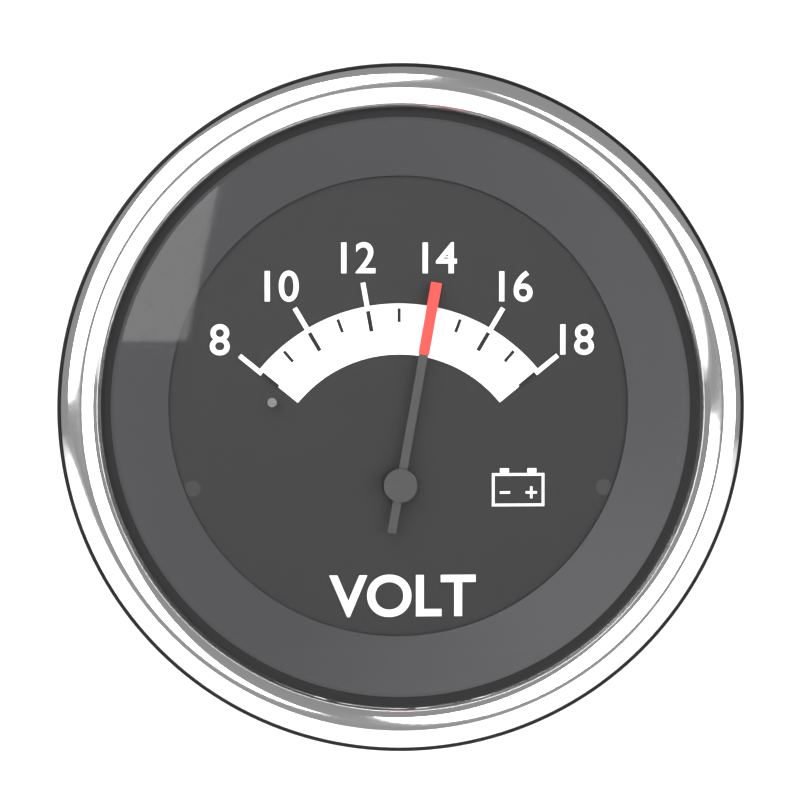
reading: 14 V
